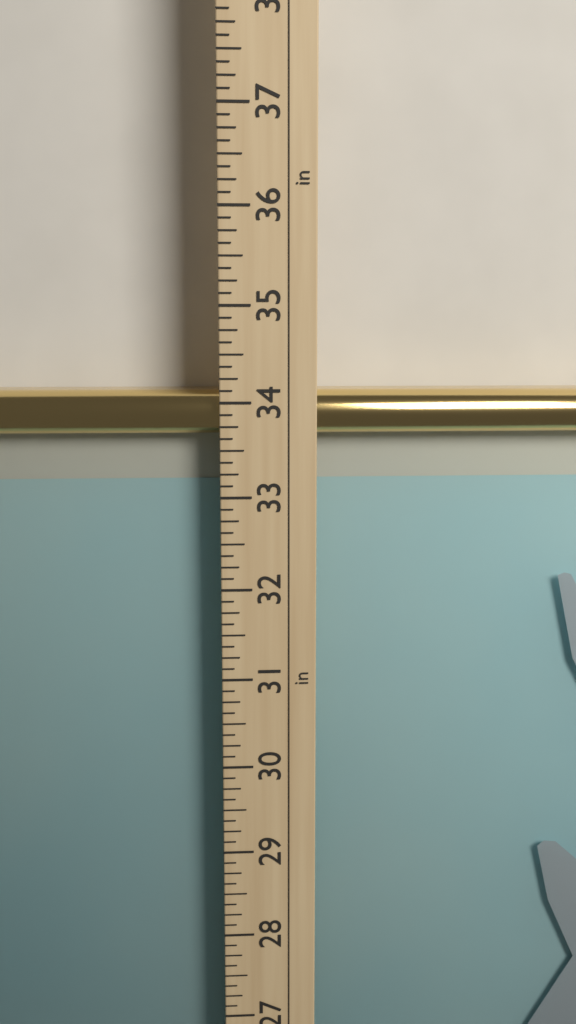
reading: 34.125 in
